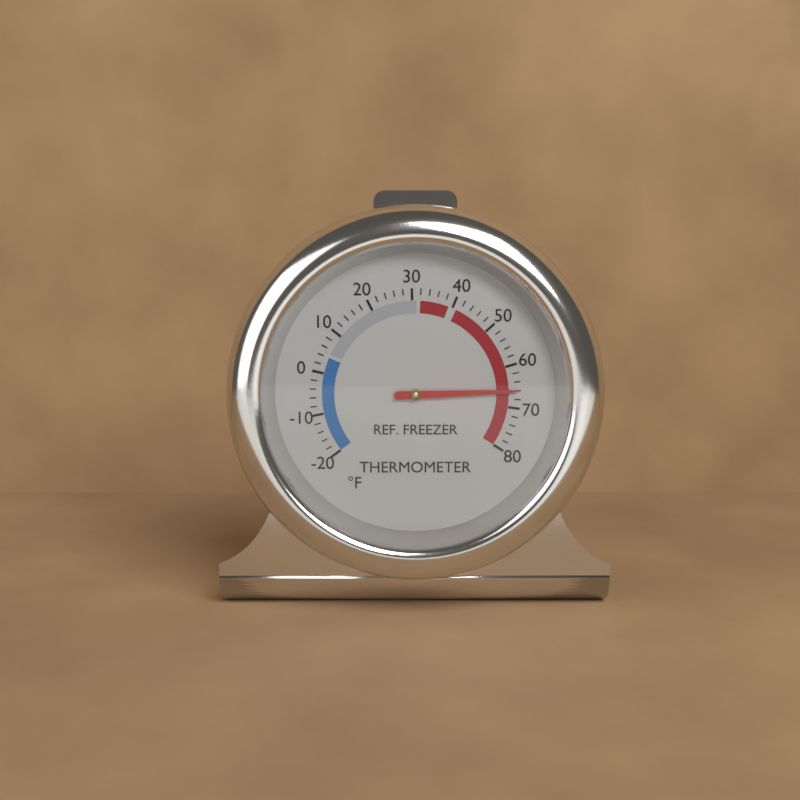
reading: 66 °F
